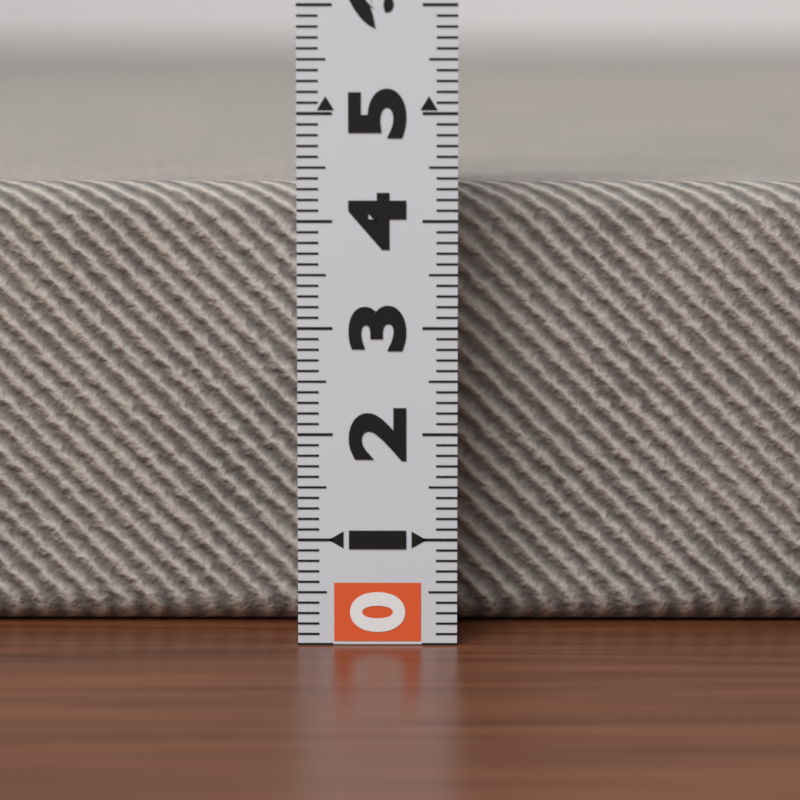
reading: 4.3 (no unit)
